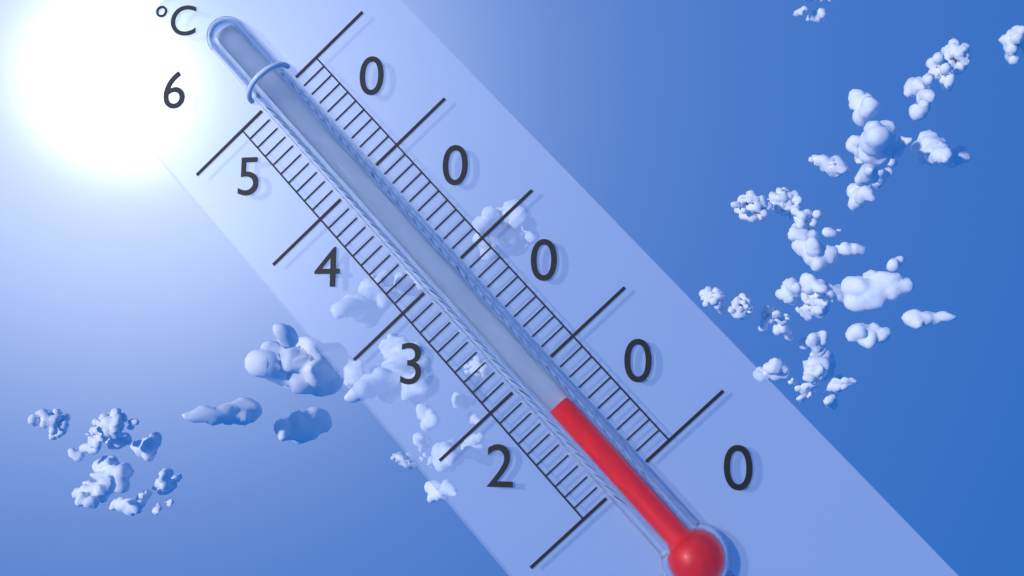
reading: 27 °C
